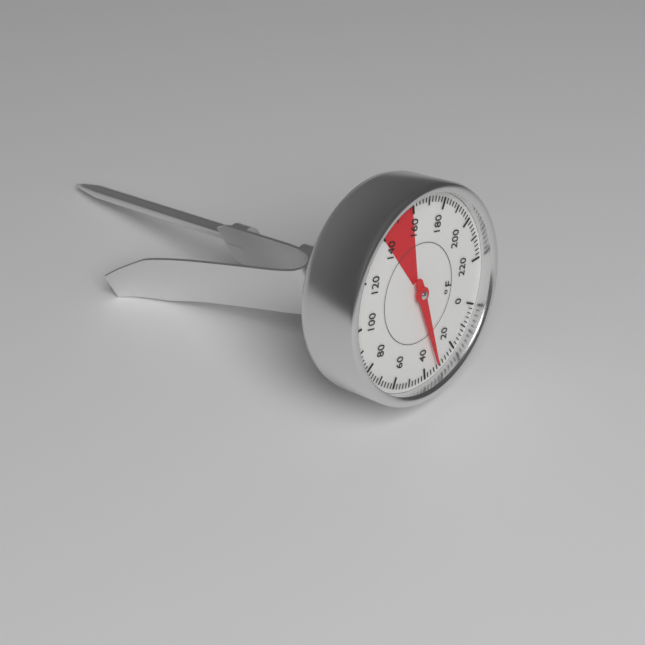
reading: 32 °F
